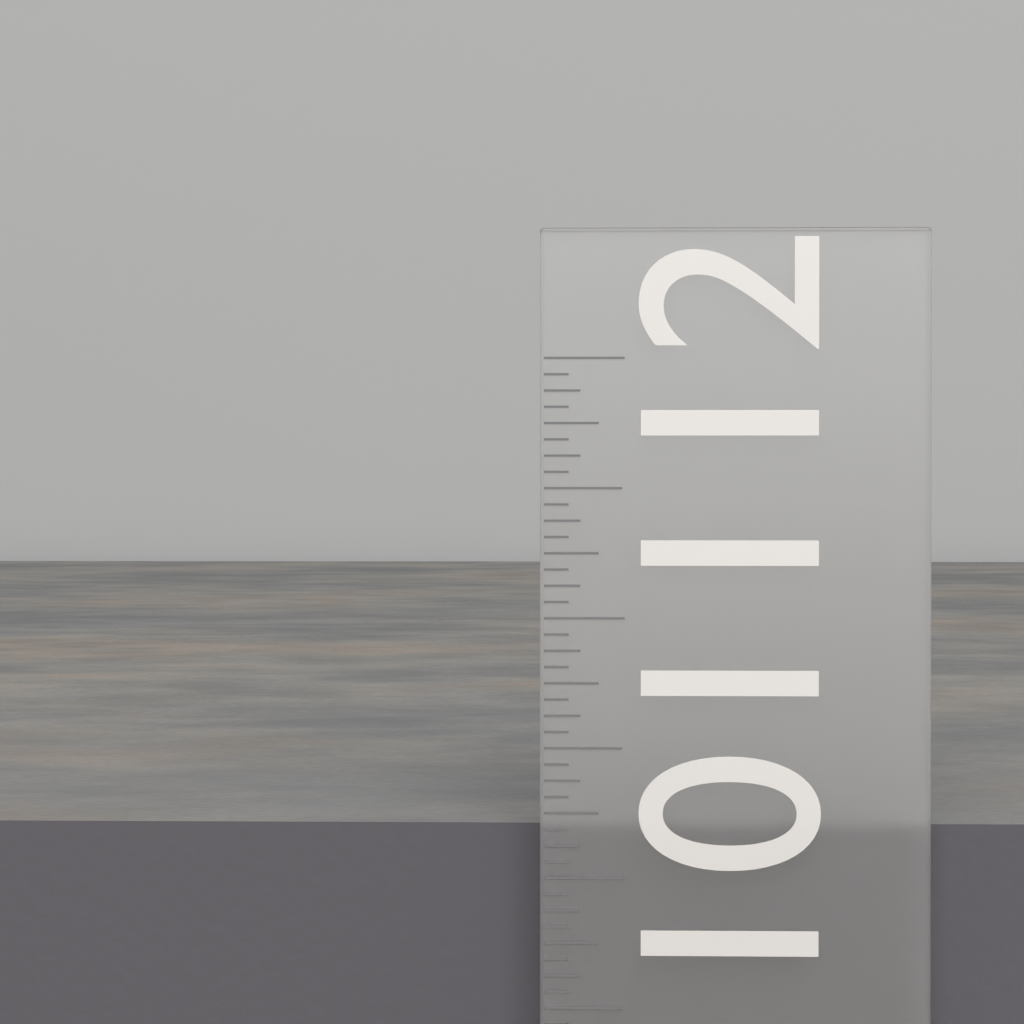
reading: 10.1875 in
